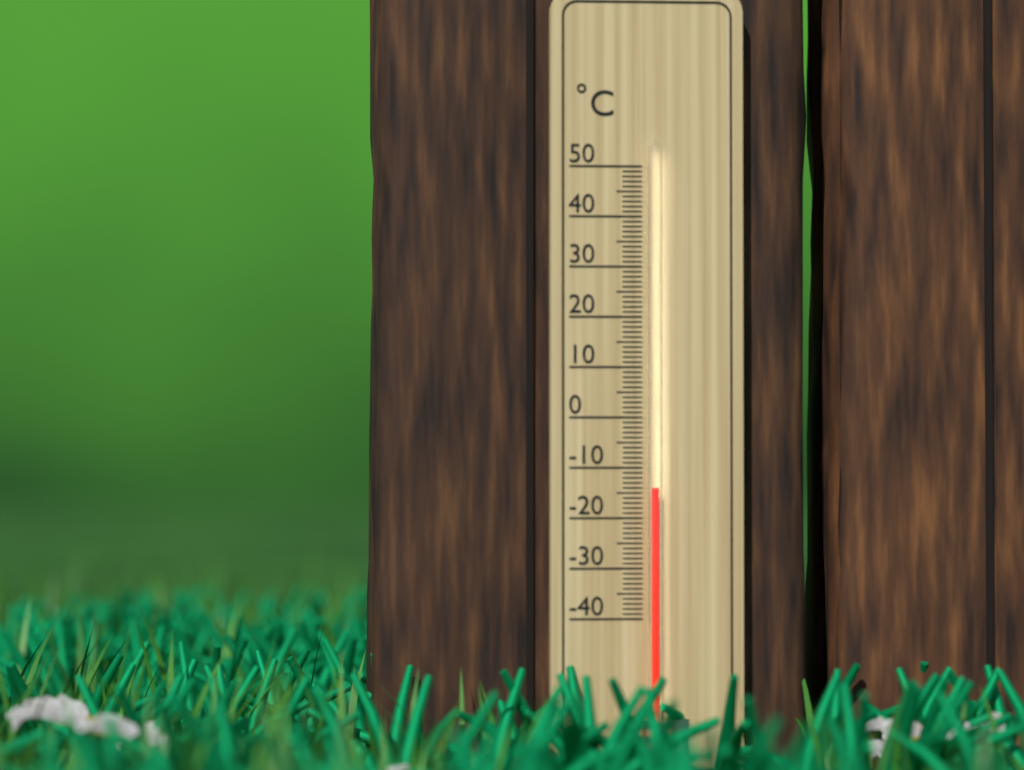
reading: -14 °C
